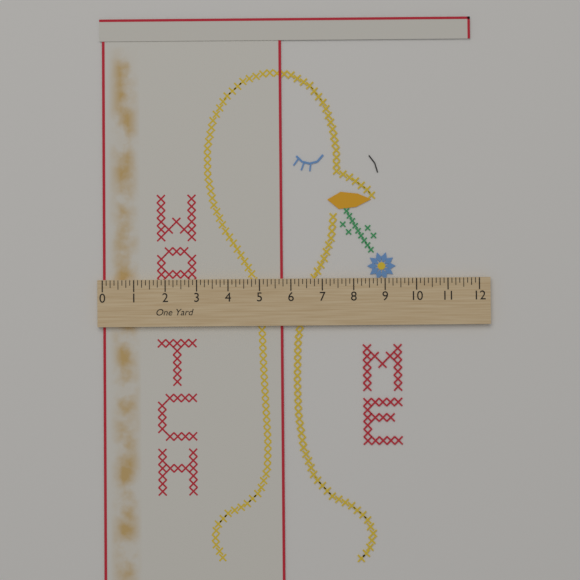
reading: 5.750 in
